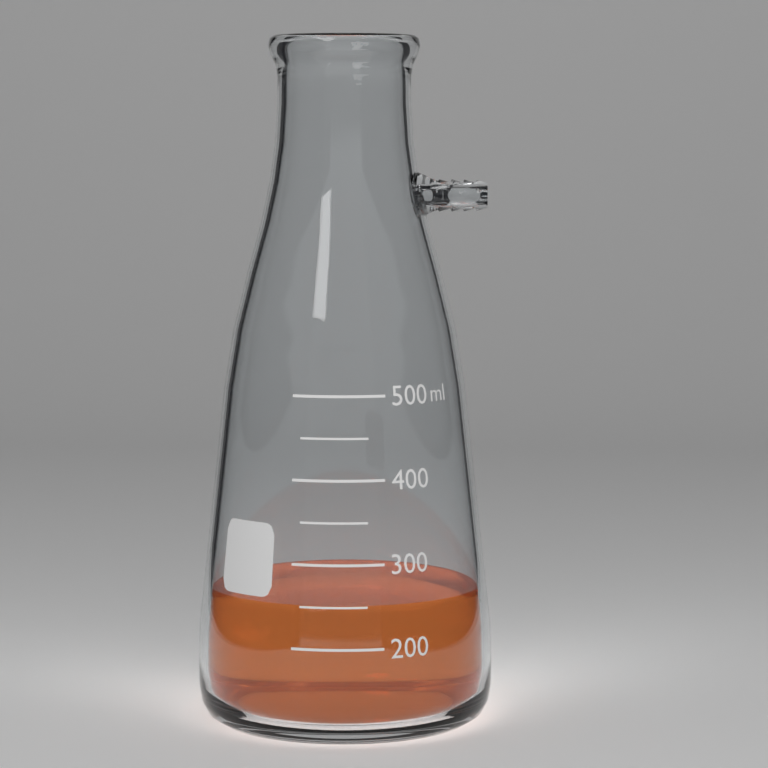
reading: 250 ml
